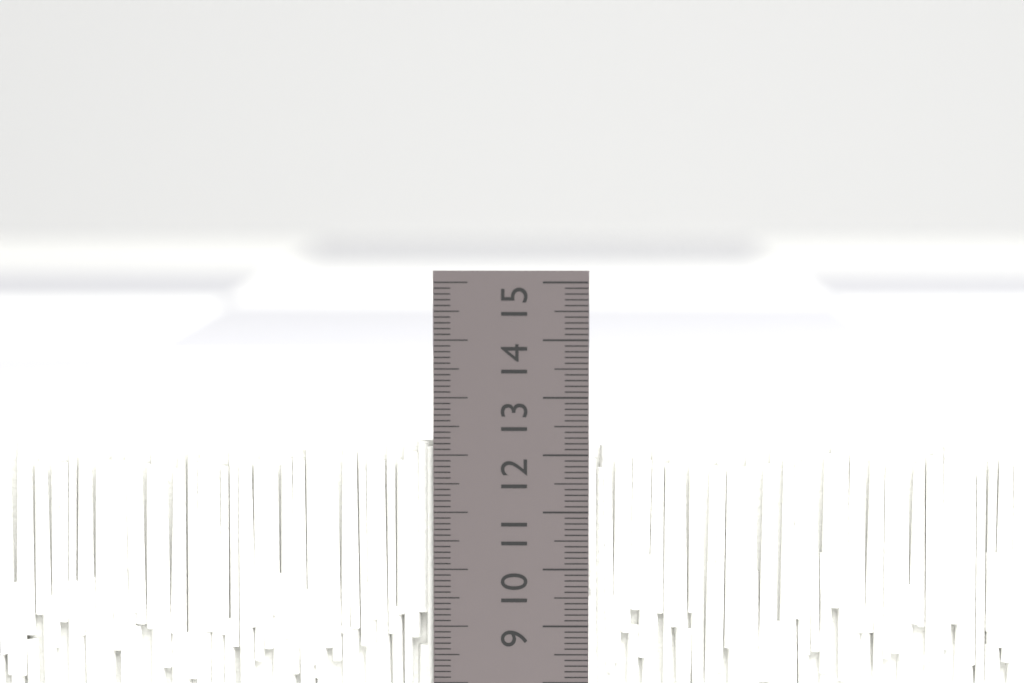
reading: 12.2 cm
